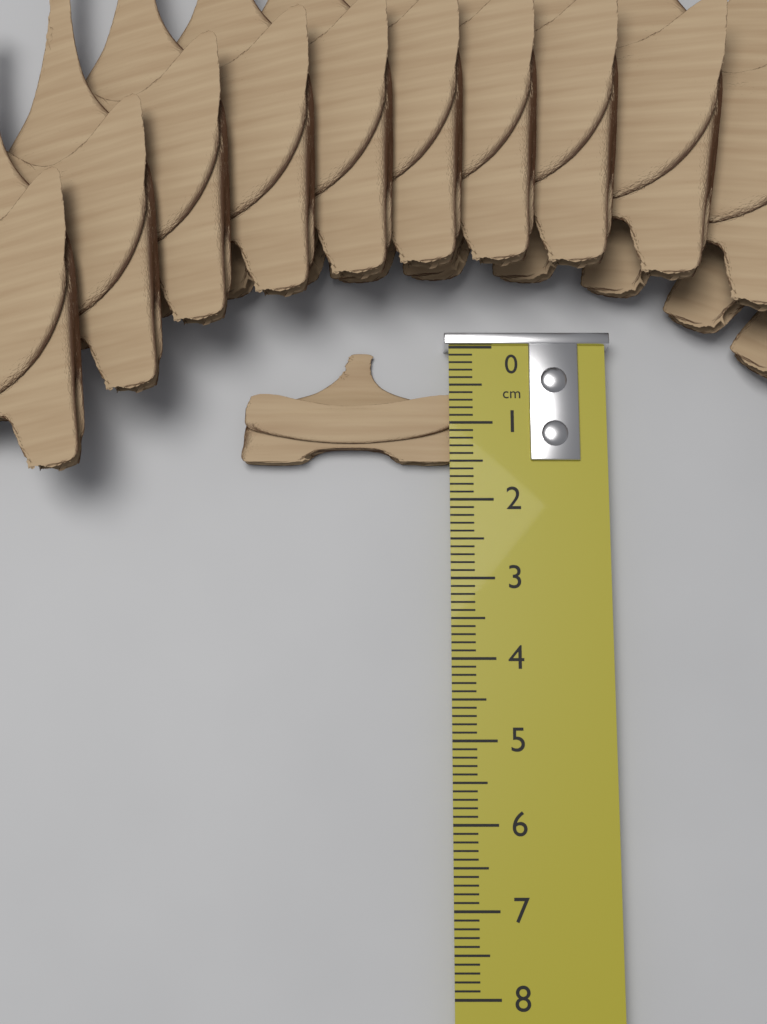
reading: 1.5 cm
